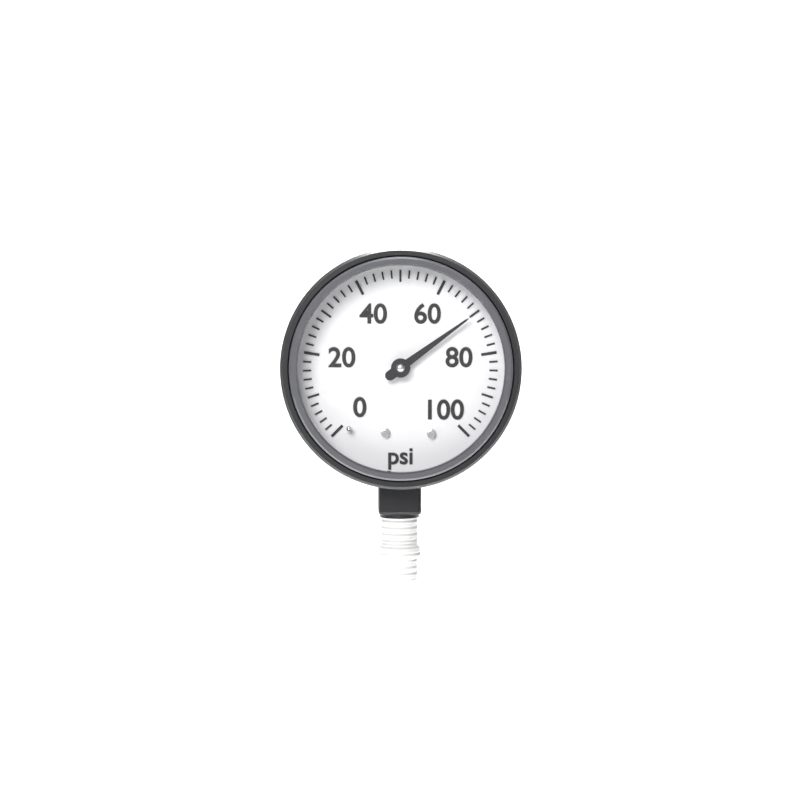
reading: 70 psi
